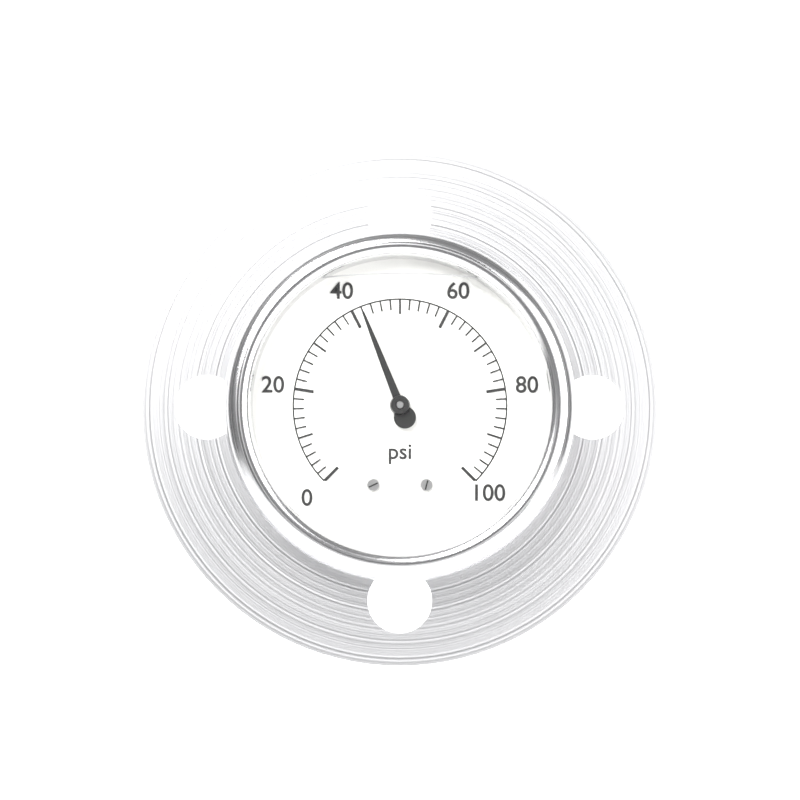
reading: 42 psi
